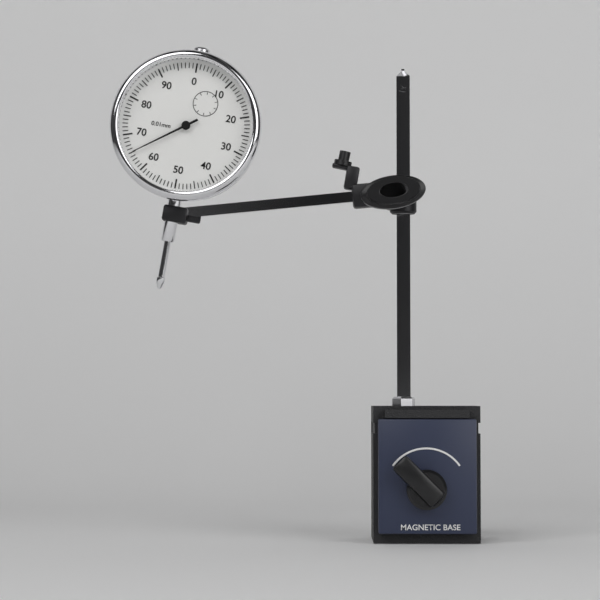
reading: 0.65 mm
